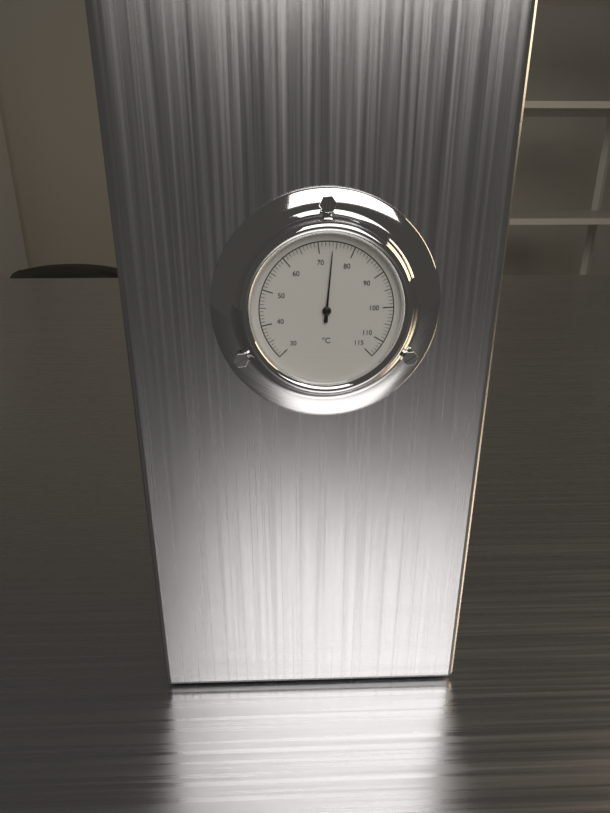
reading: 74 °C
